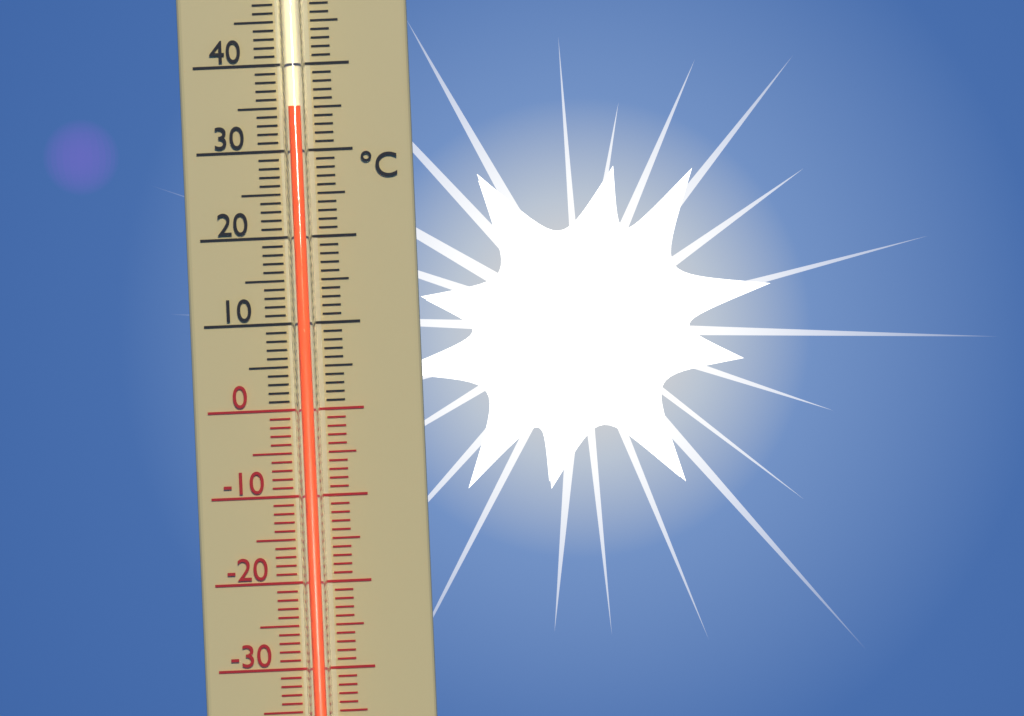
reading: 35 °C
